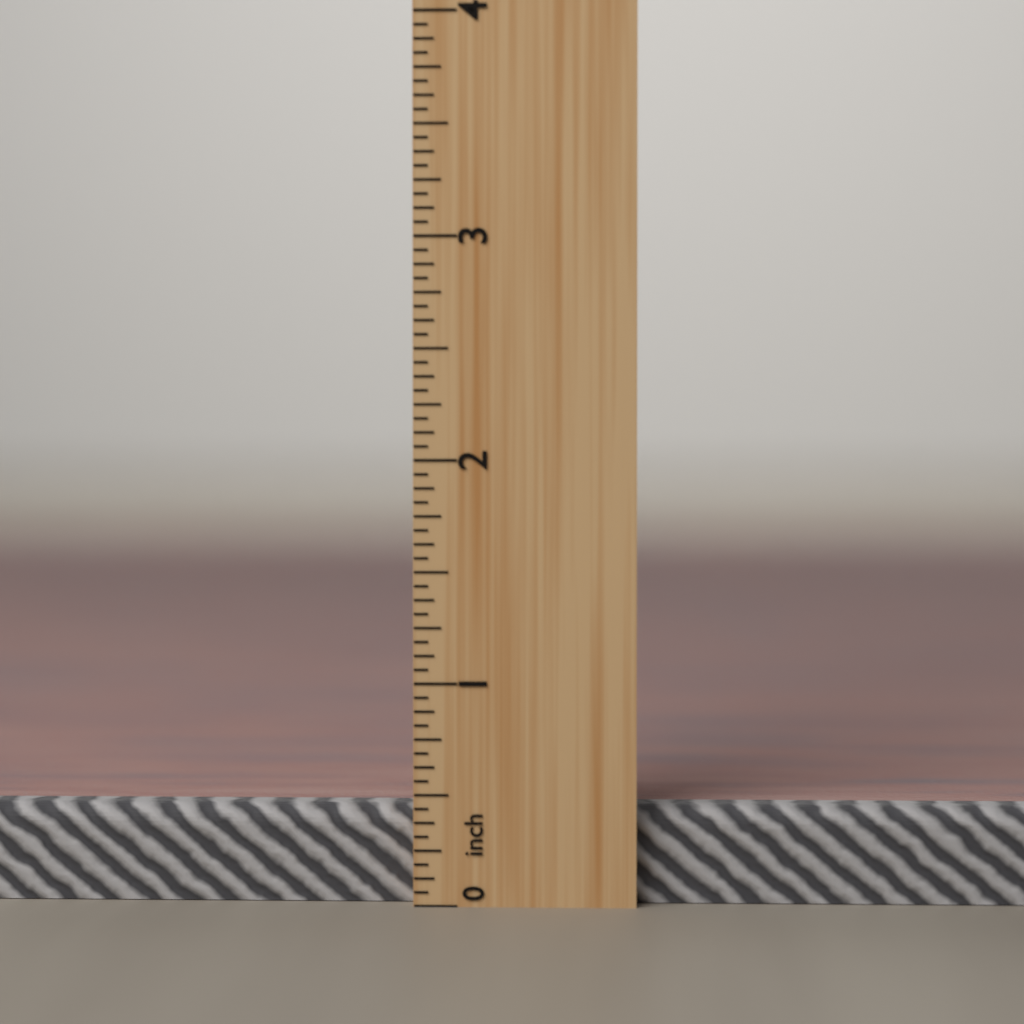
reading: 0.4375 inch
